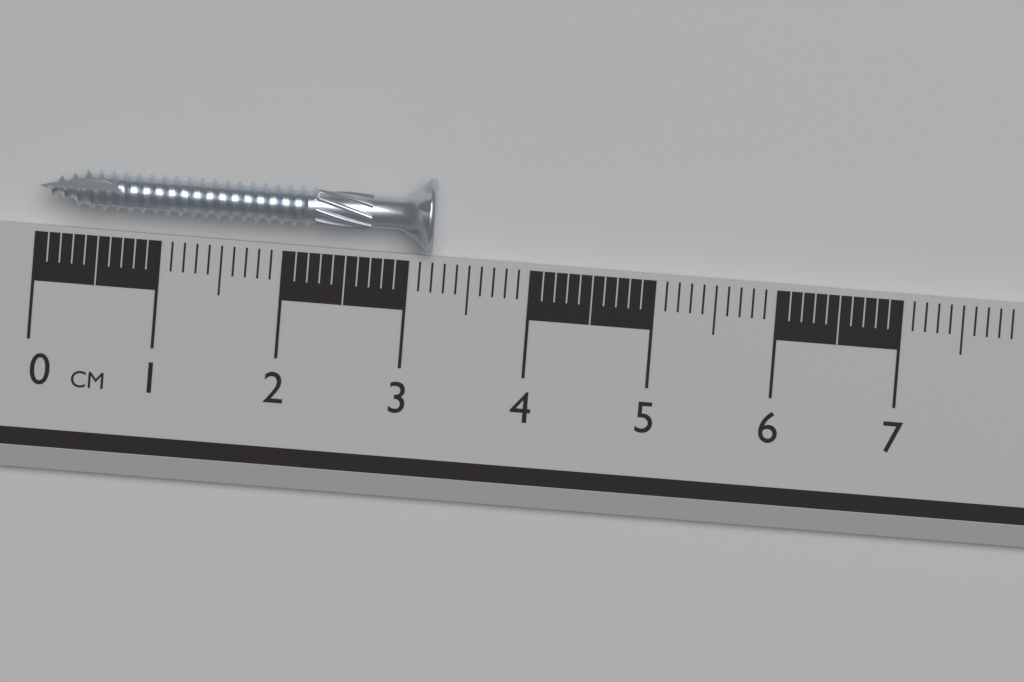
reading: 3.2 cm
